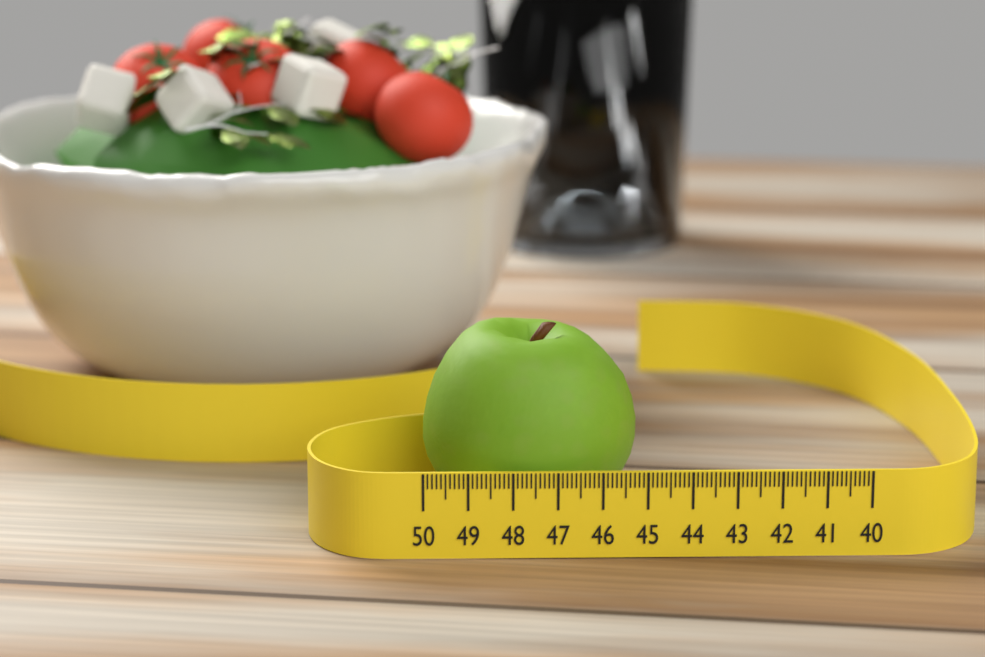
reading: 45.1 (no unit)
